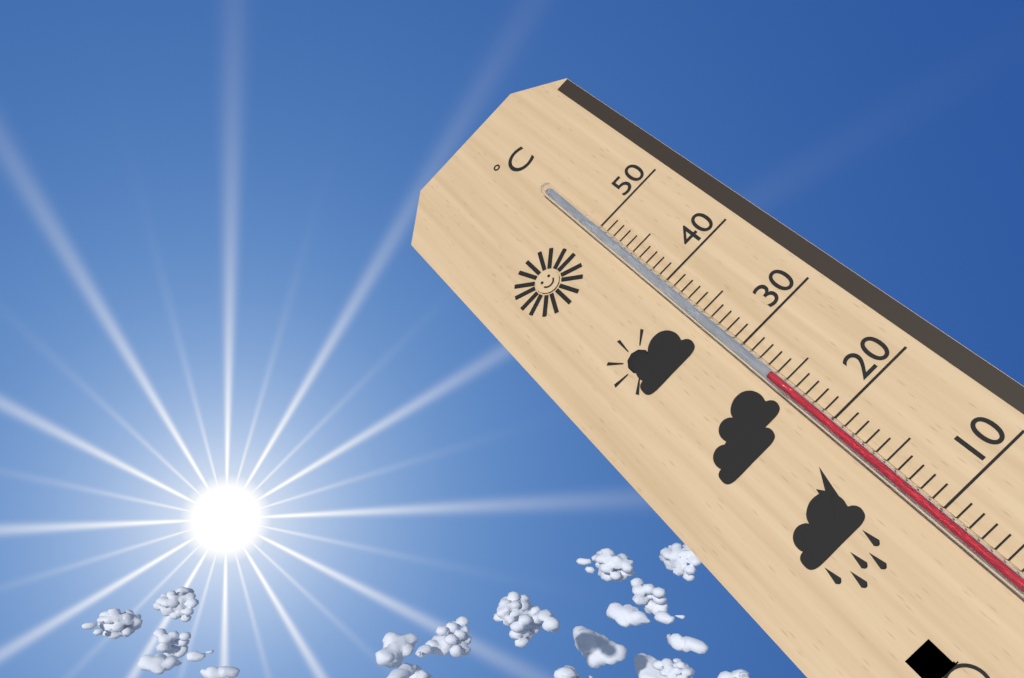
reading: 26 °C
